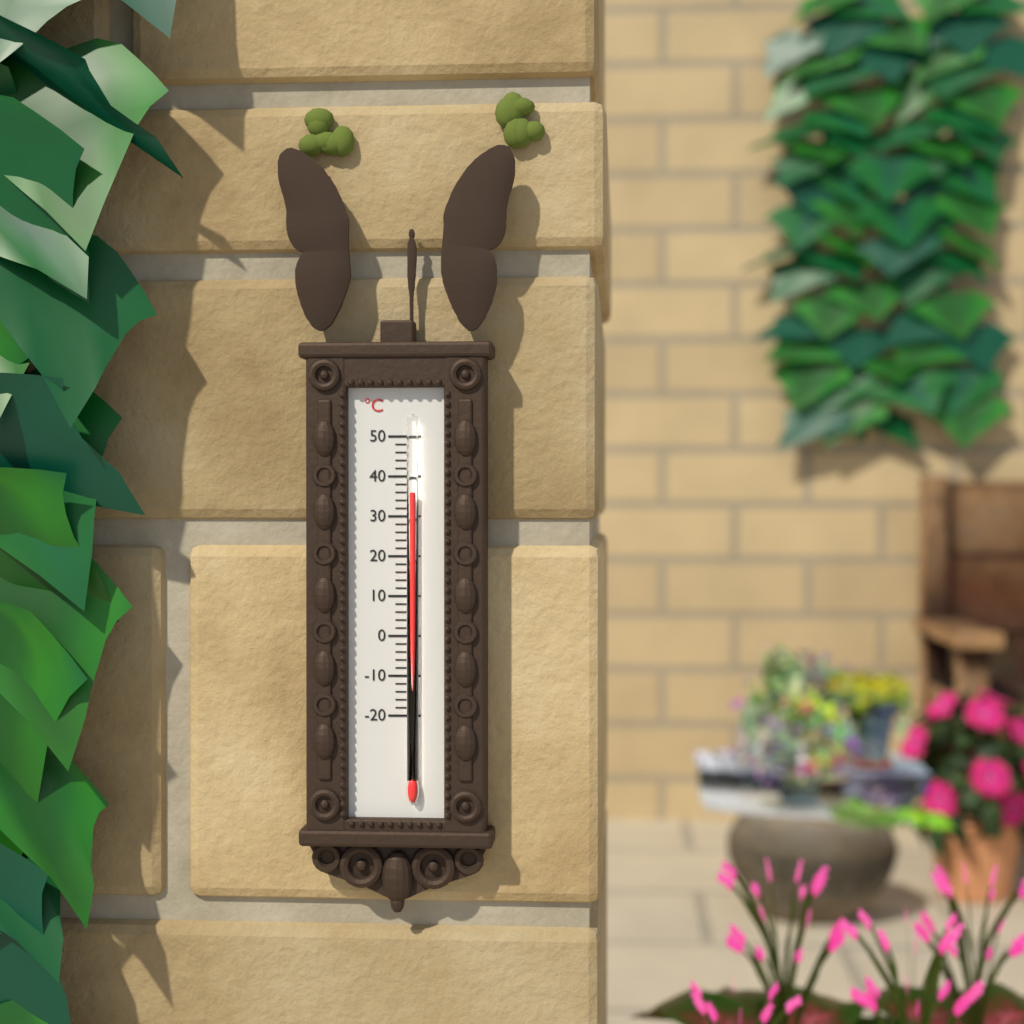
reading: 36 °C
